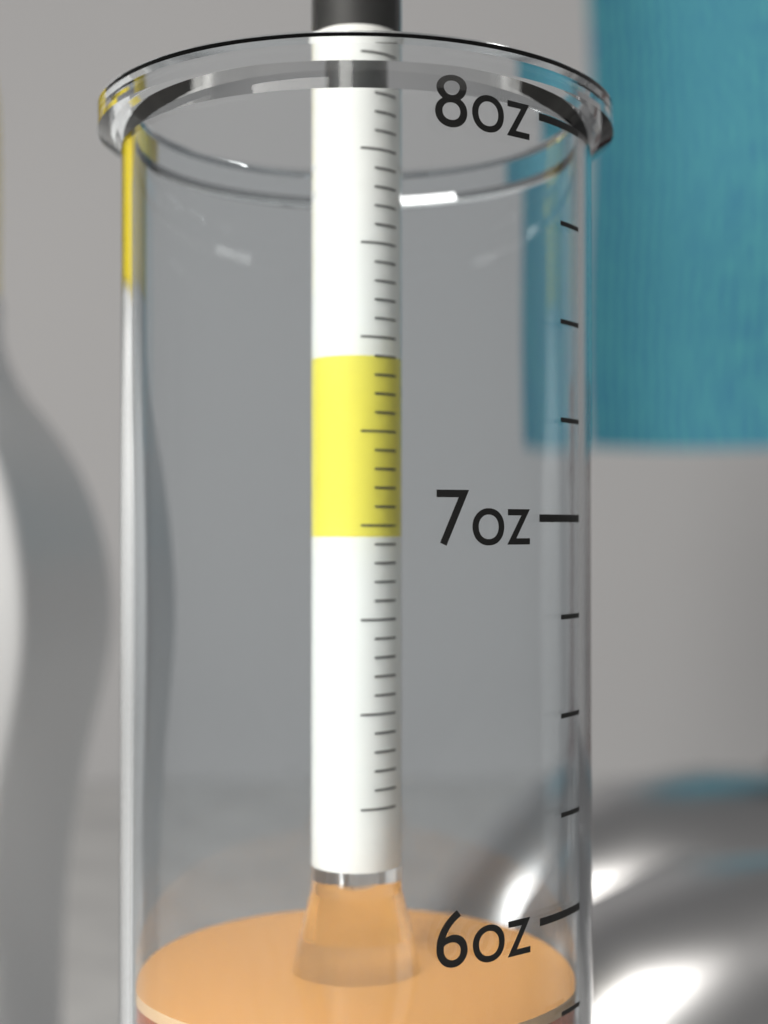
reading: 5.75 oz
